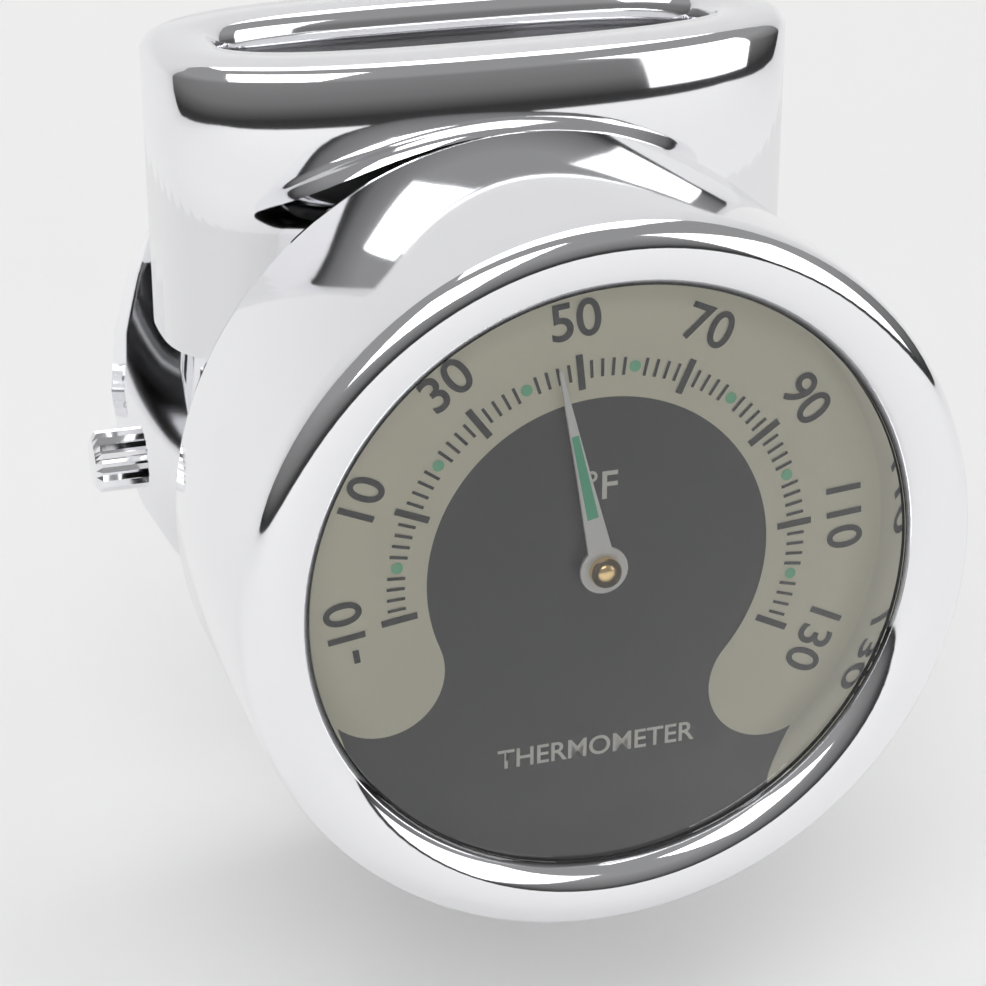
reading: 46 °F
